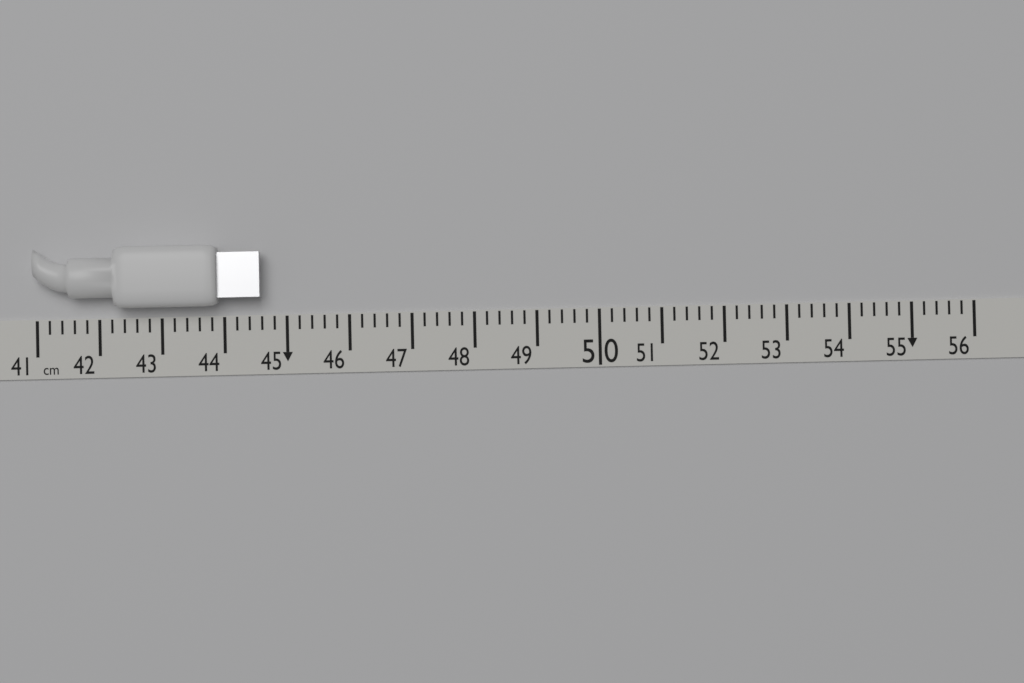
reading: 44.6 cm
